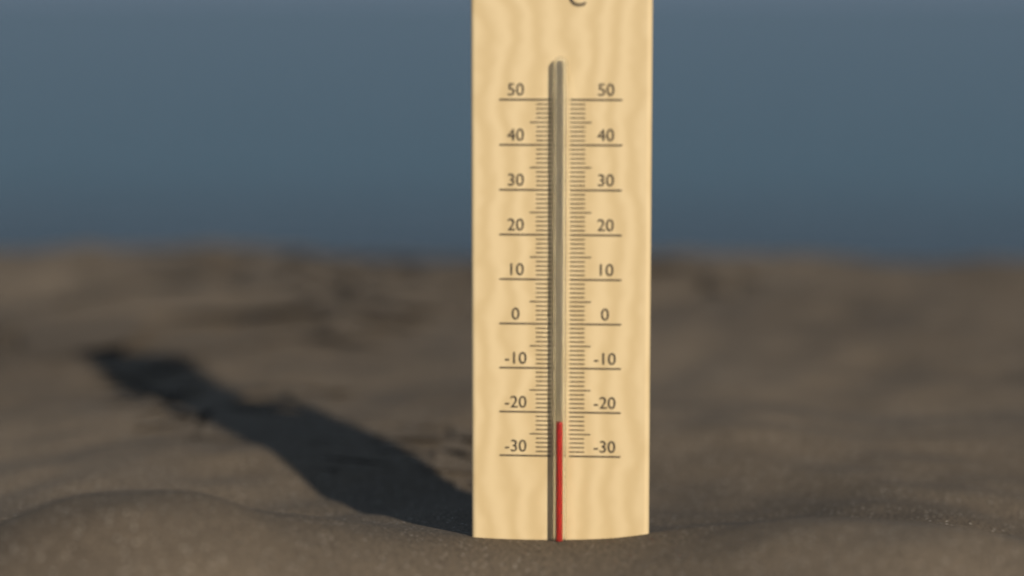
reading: -22 °C
